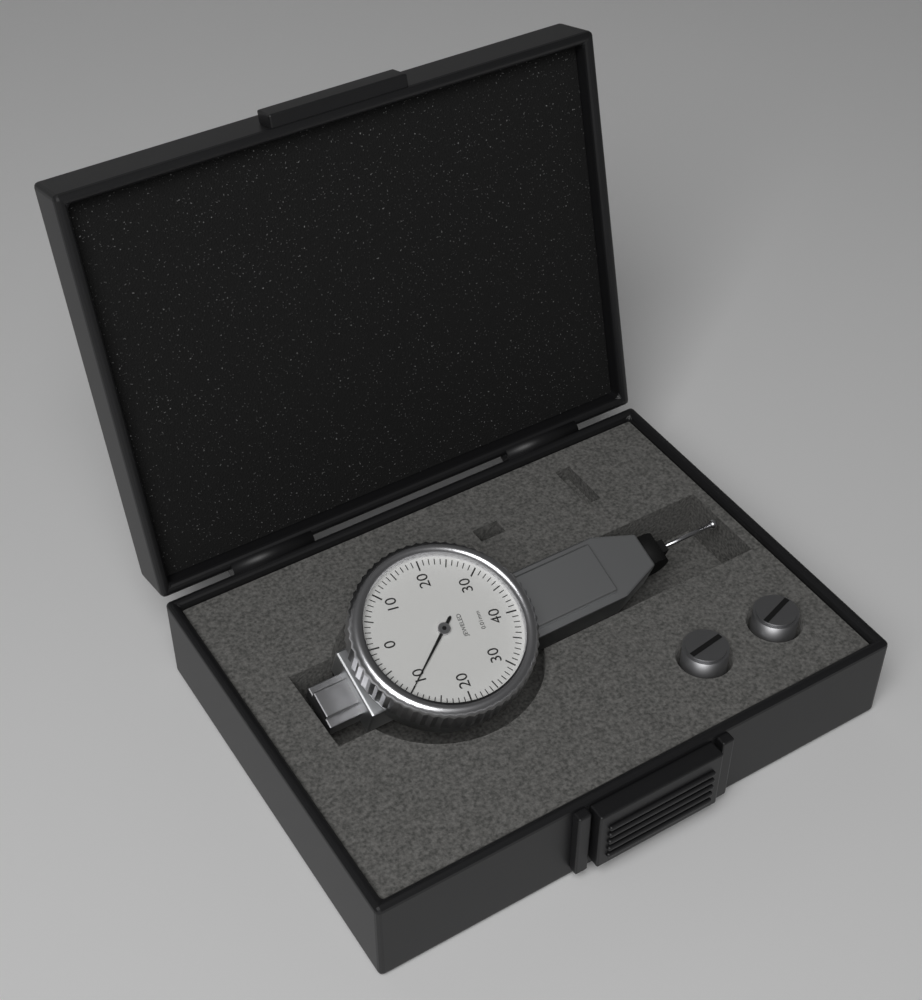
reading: 0.10 mm
